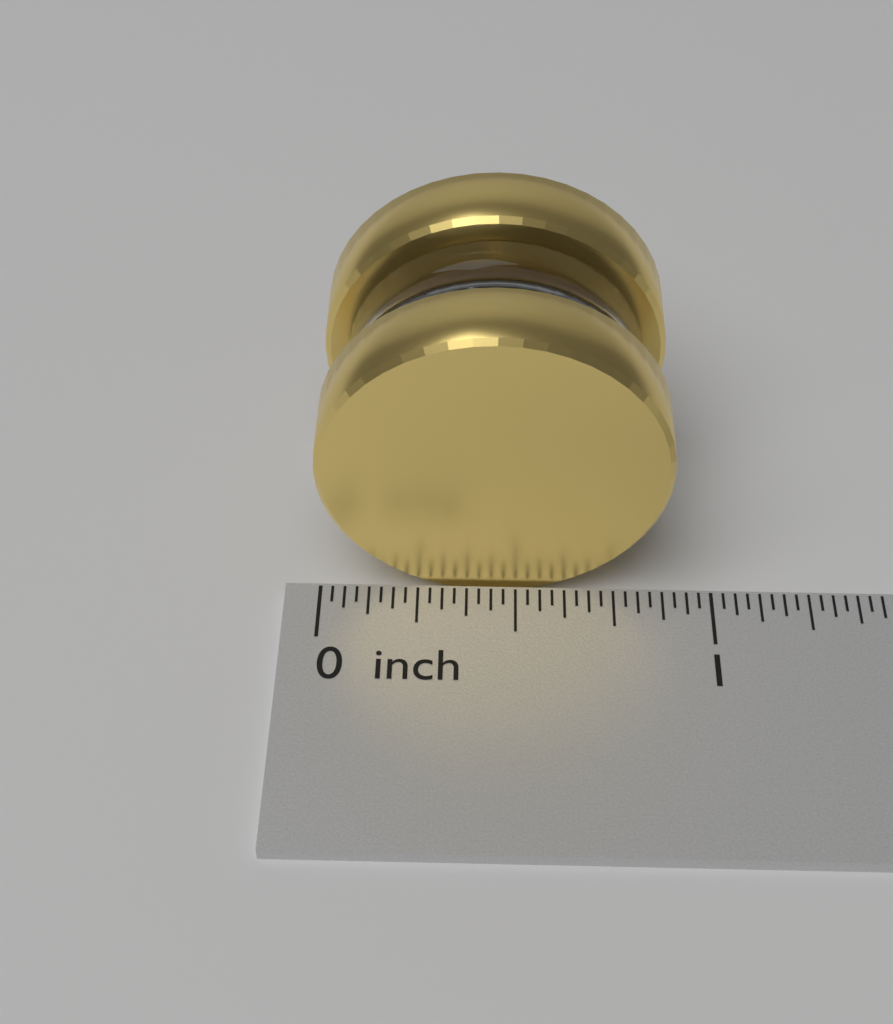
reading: 0.87500 inch
